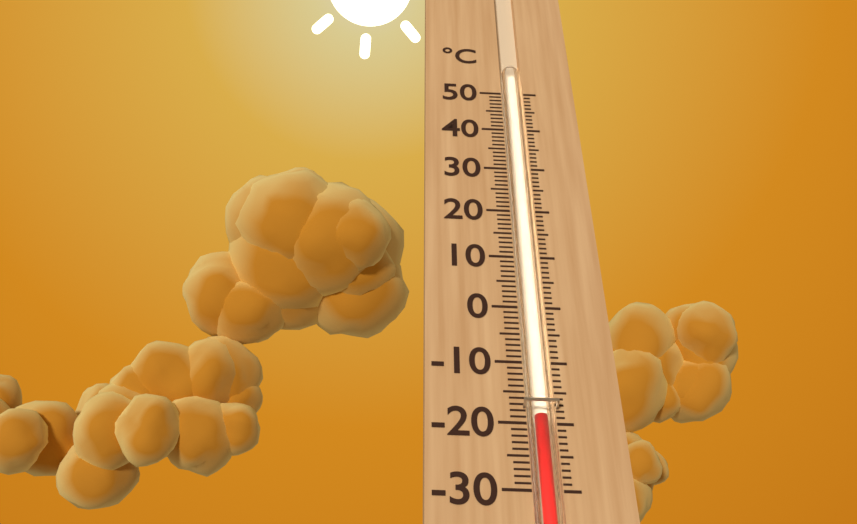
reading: -19 °C
